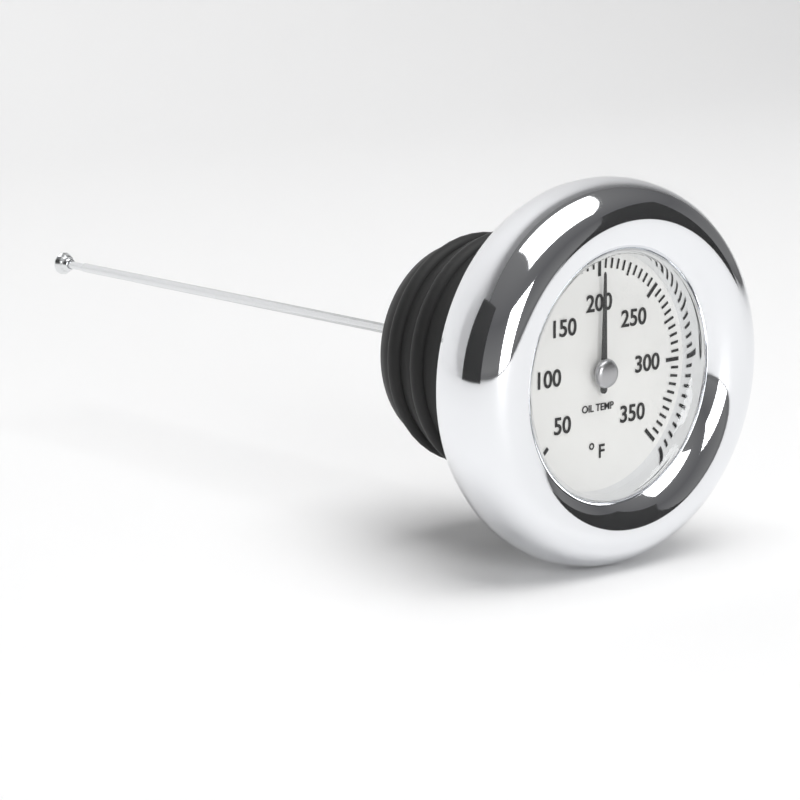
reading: 200 °F
